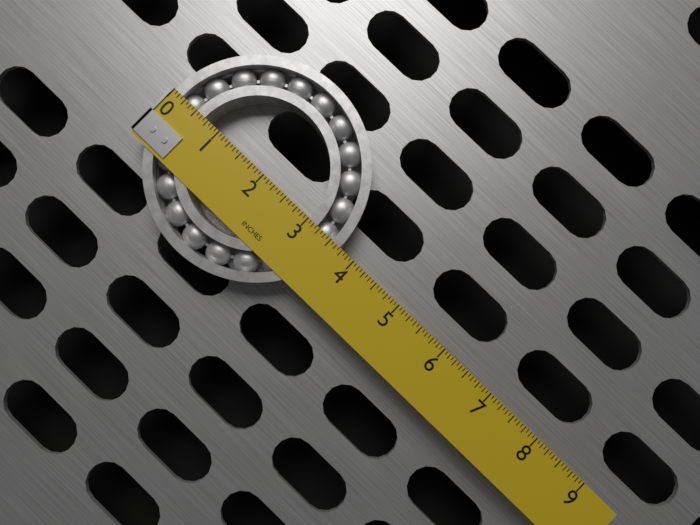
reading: 3.6875 in
